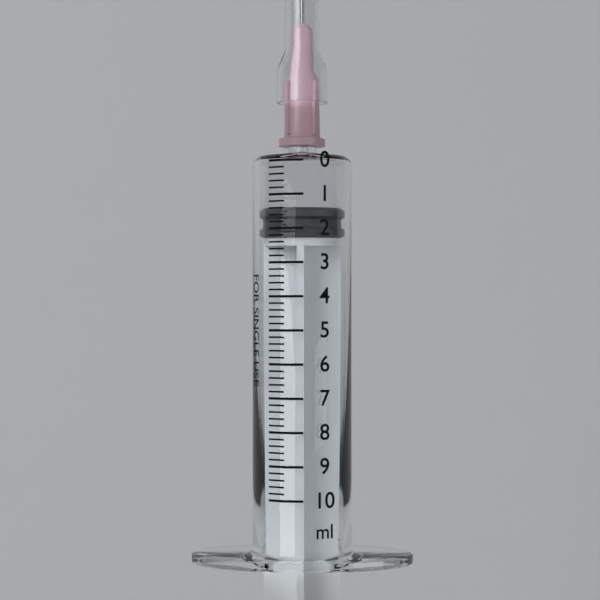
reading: 1.4 ml
